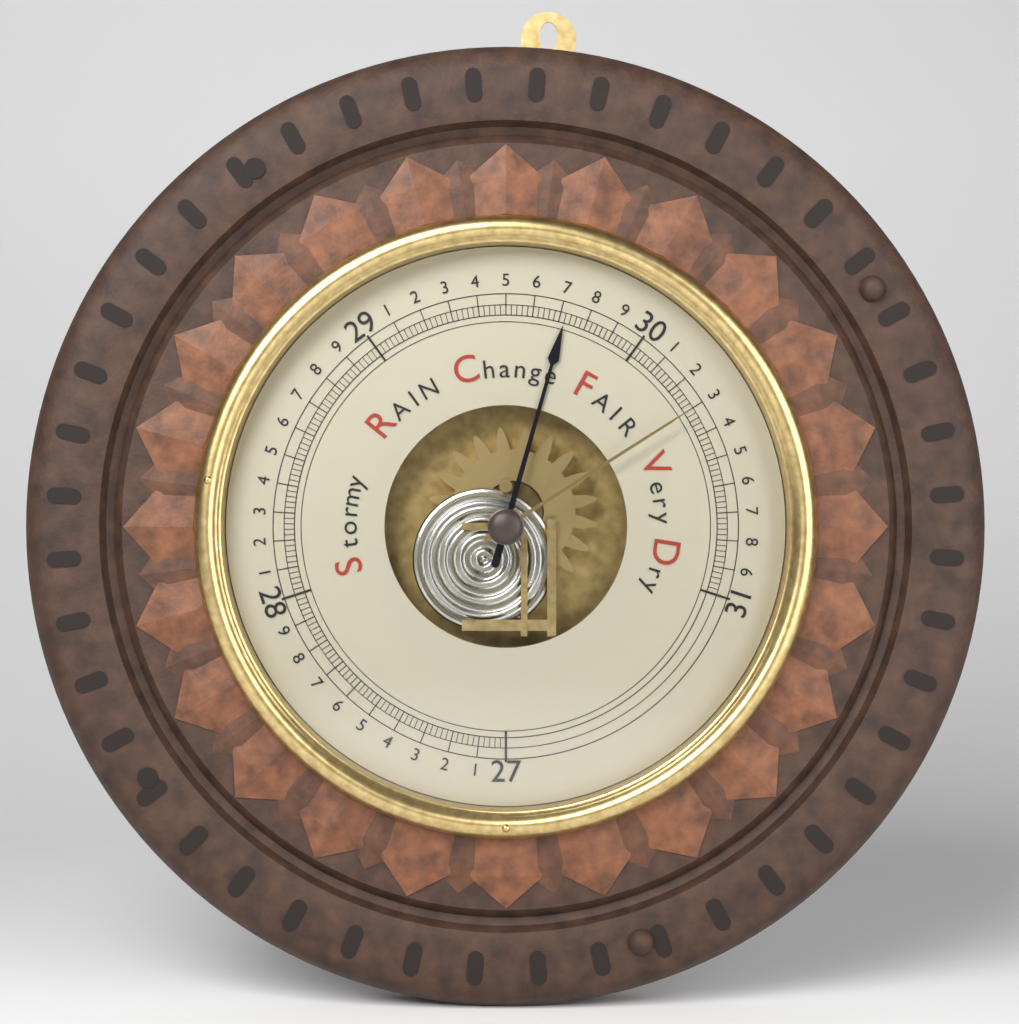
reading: 29.72 inHg
